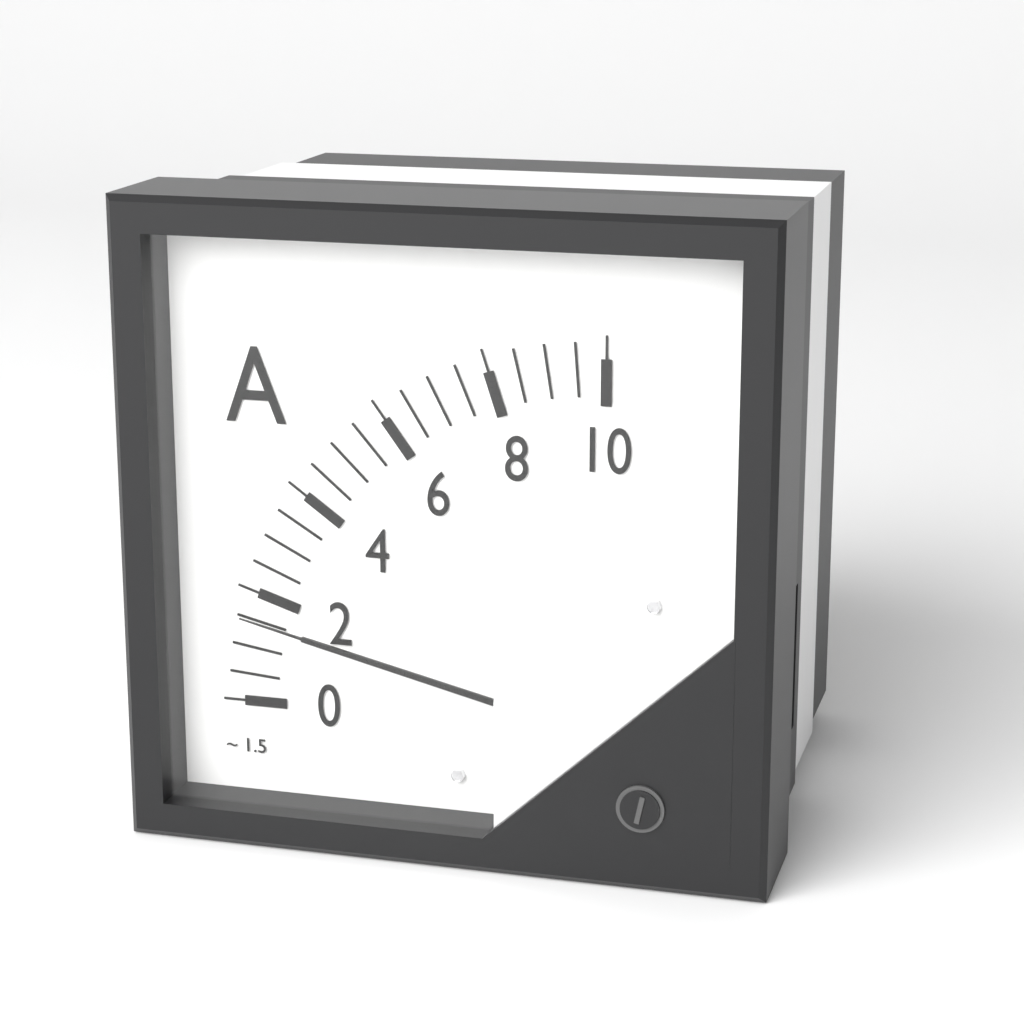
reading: 1.5 A
